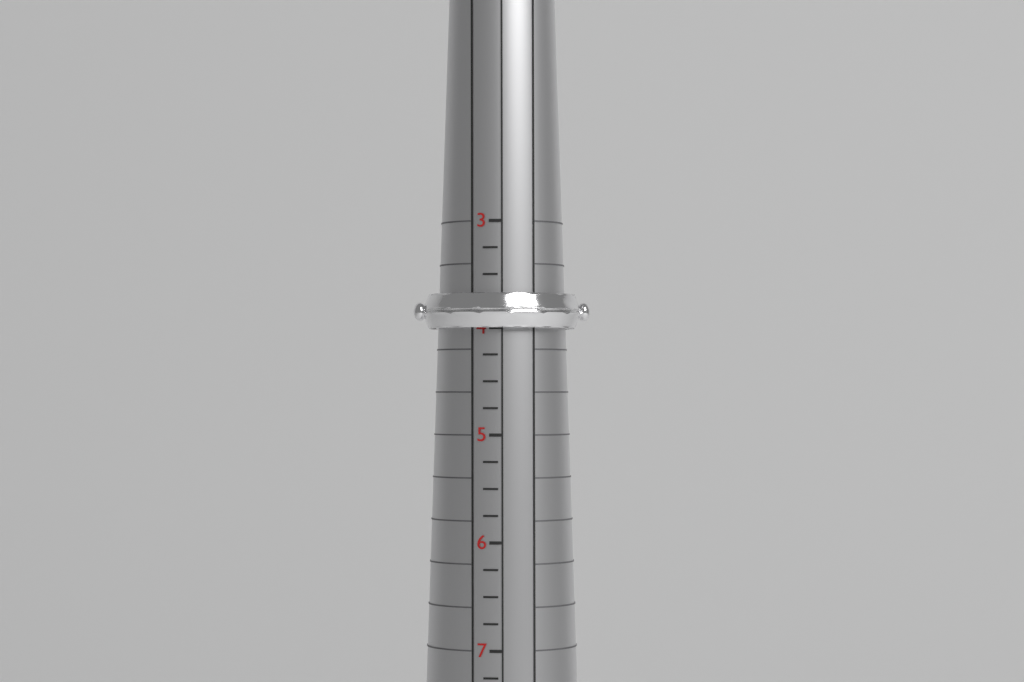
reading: 4.00 (no unit)
